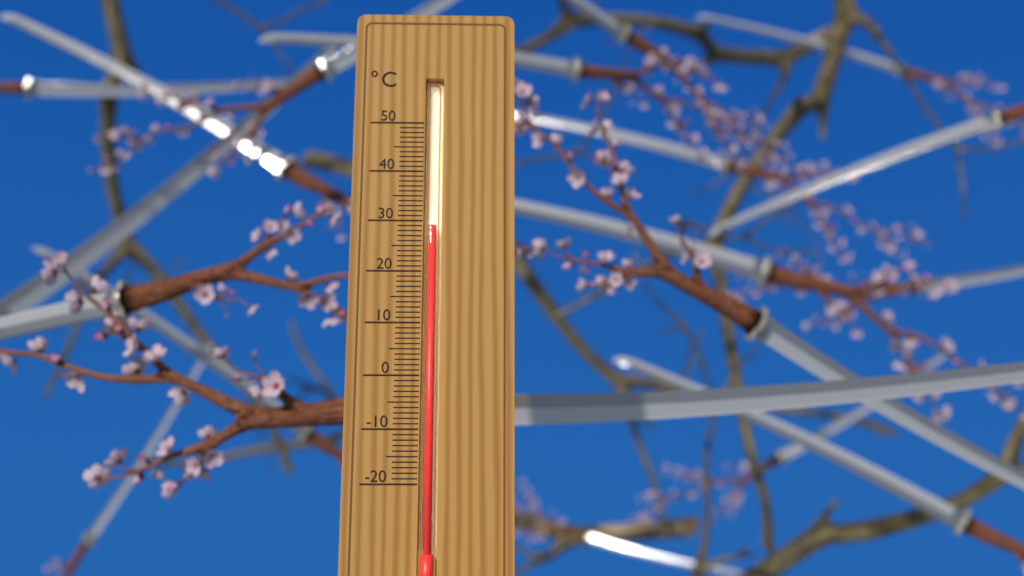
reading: 29 °C
